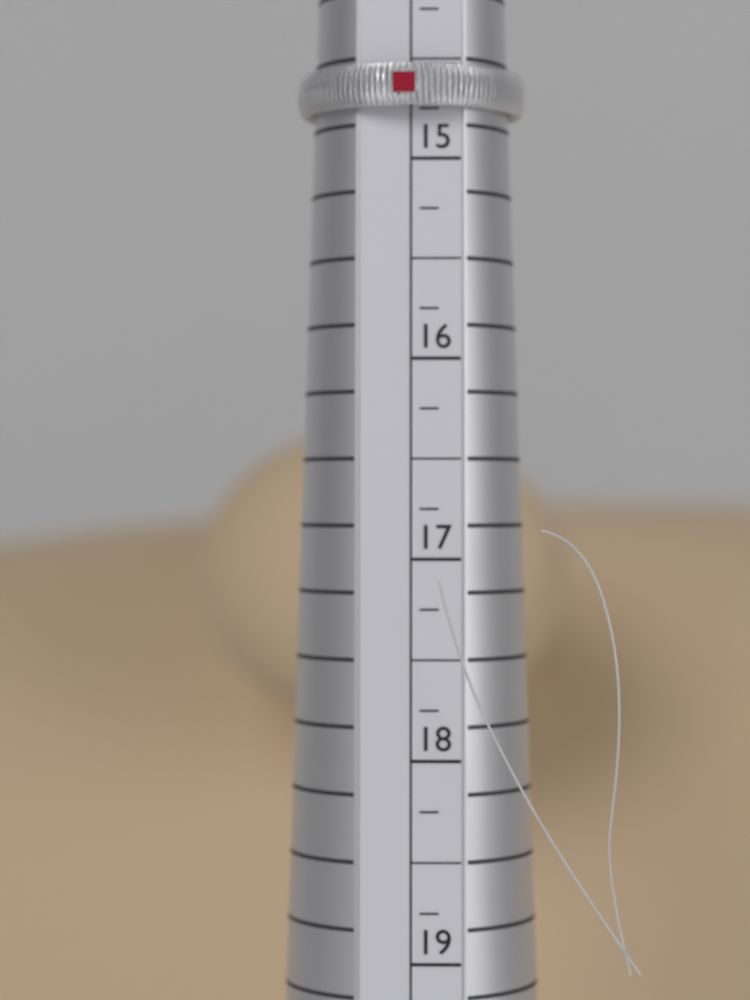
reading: 14.75 (no unit)
